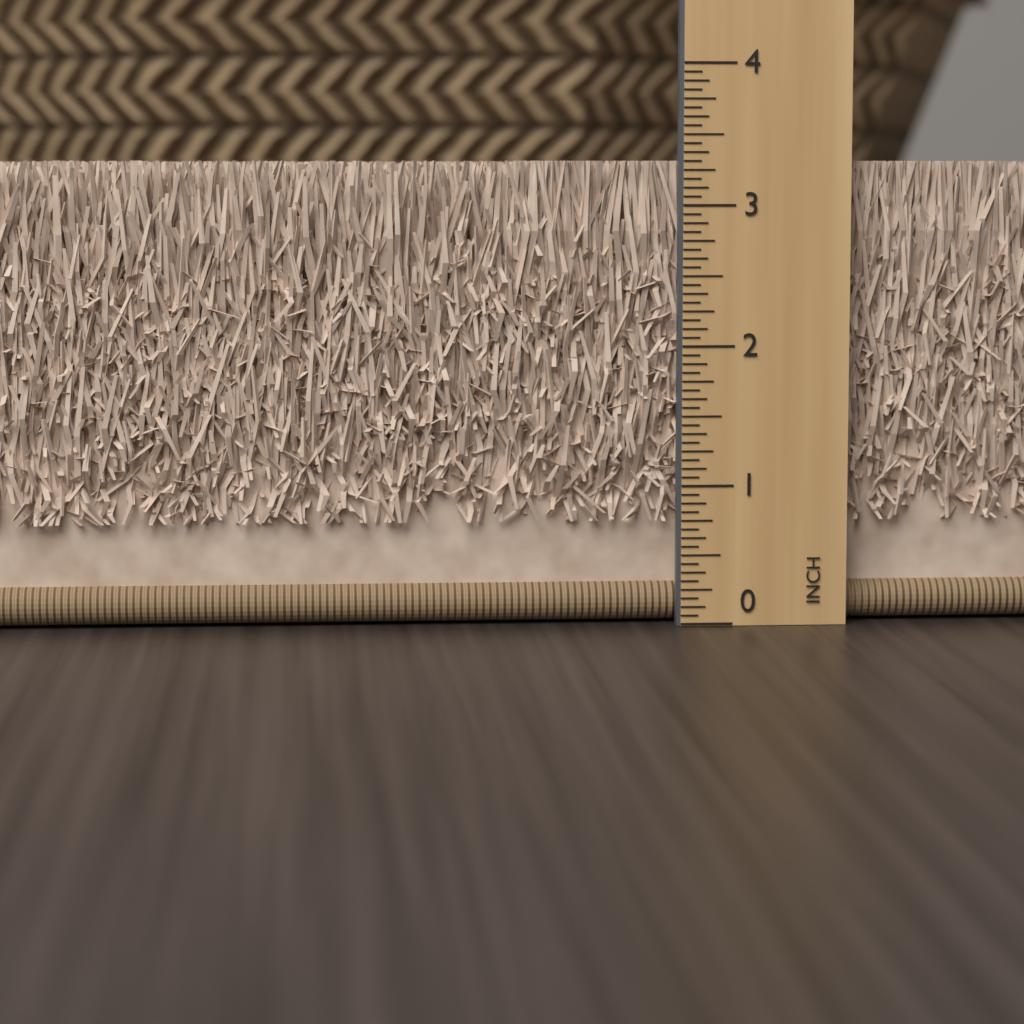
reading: 3.3125 in
